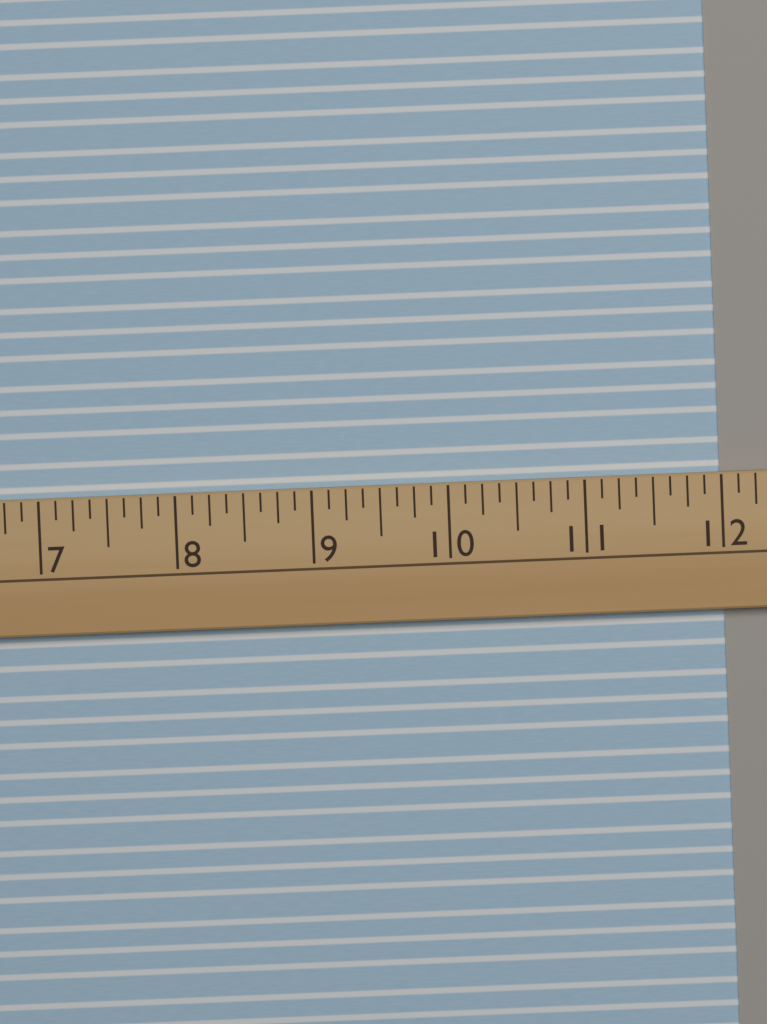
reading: 12.000 (no unit)
